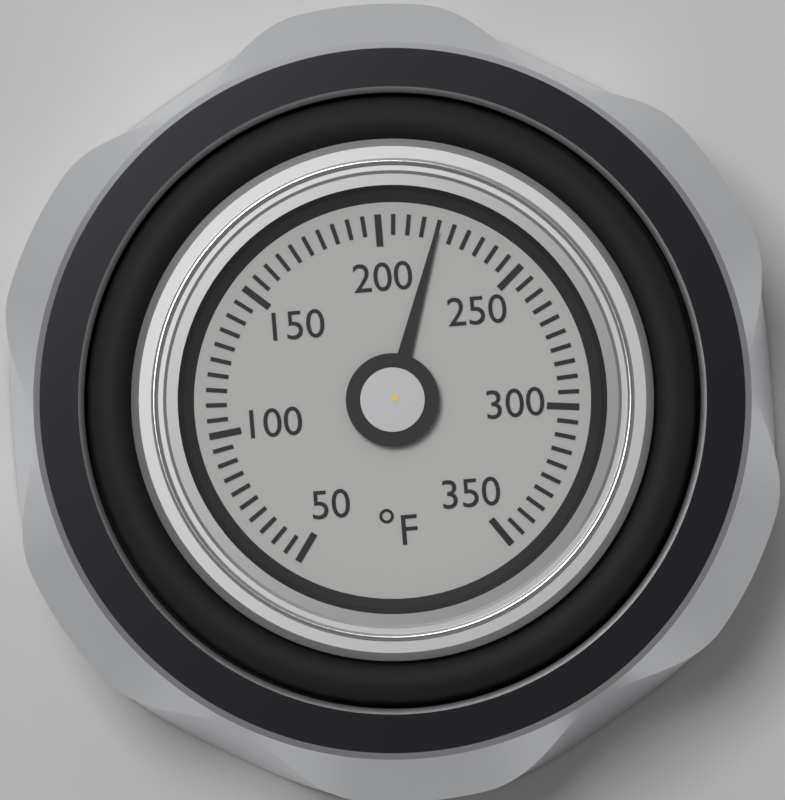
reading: 220 °F
